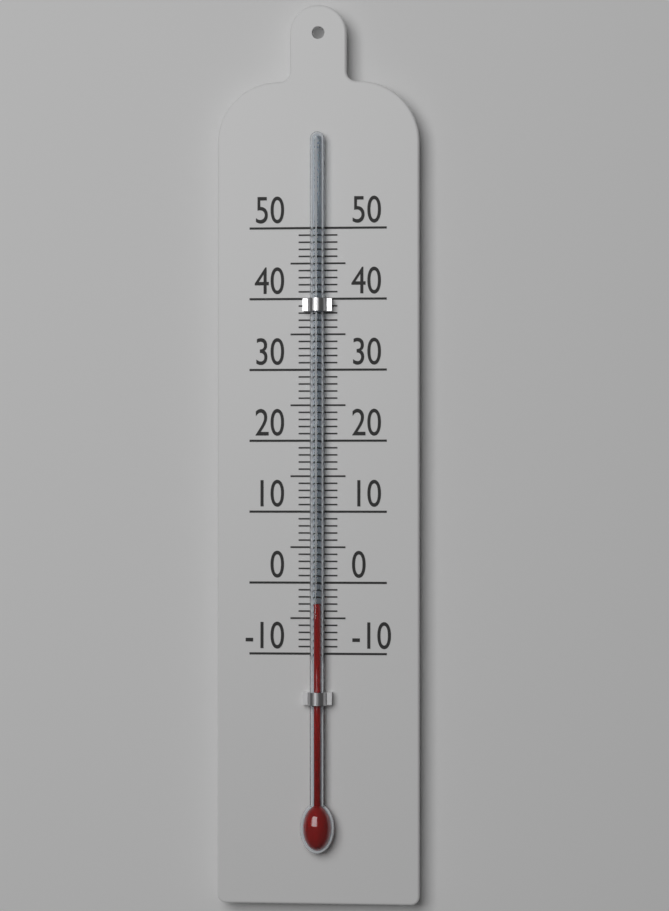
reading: -3 (no unit)
